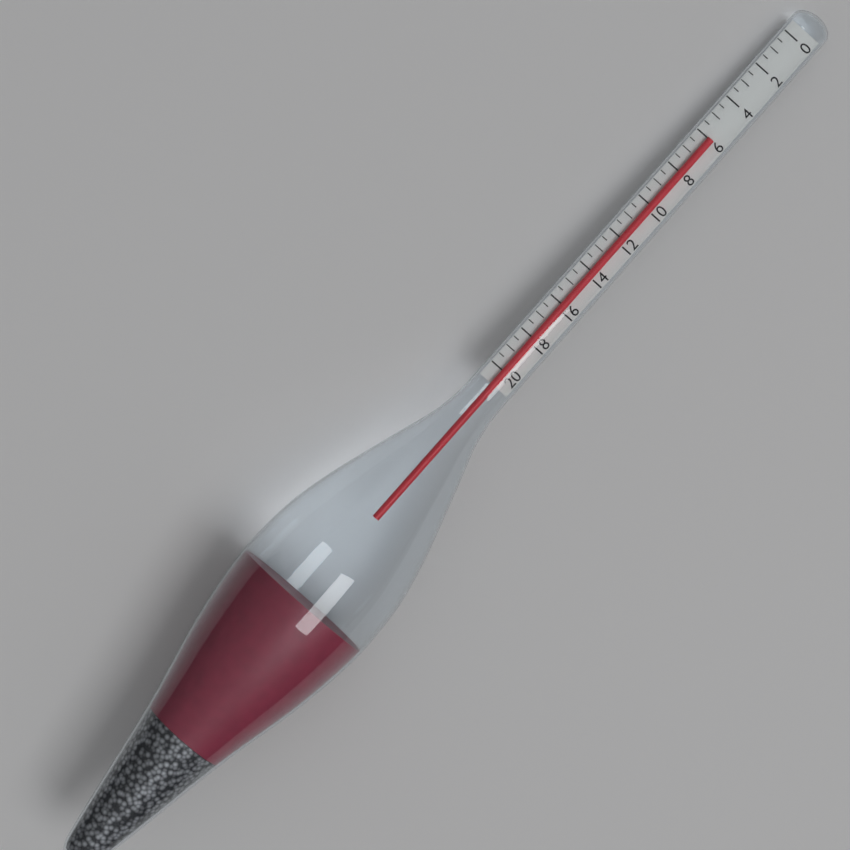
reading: 6.0 (no unit)
